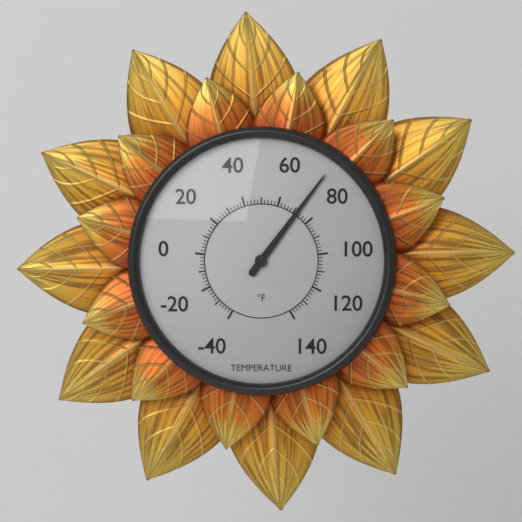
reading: 72 °F
